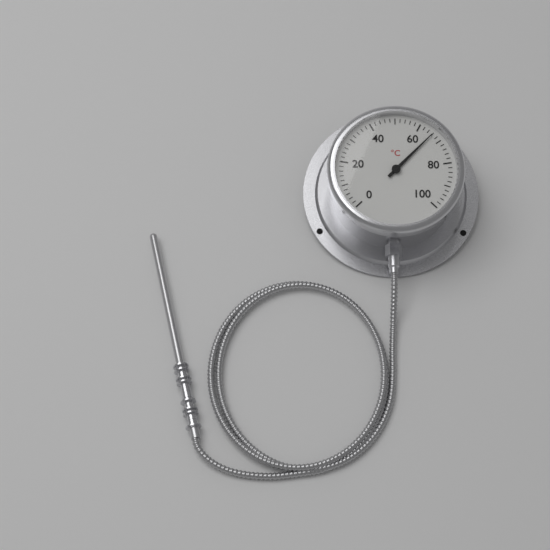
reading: 66 °C
